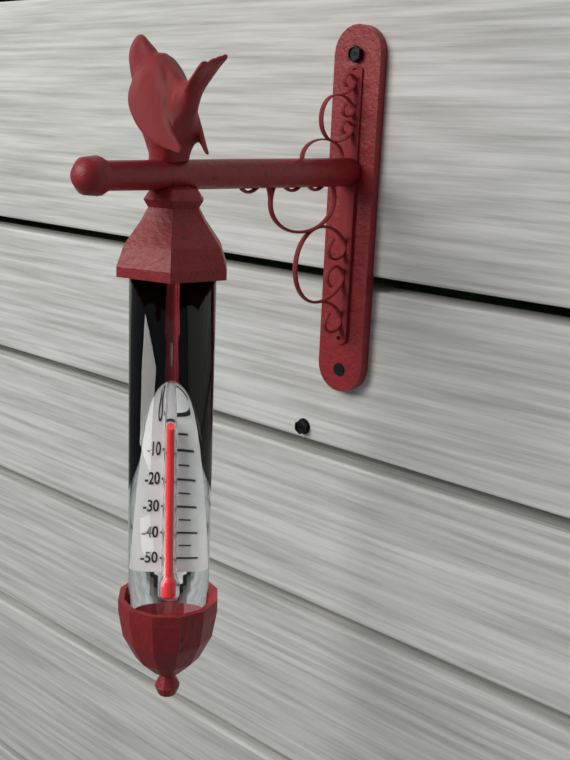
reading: 0 °C
